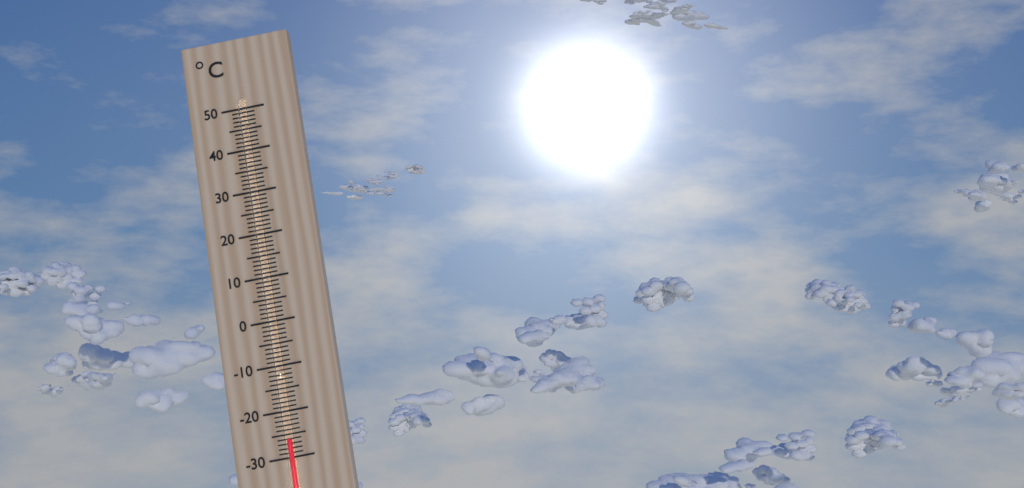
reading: -26 °C
